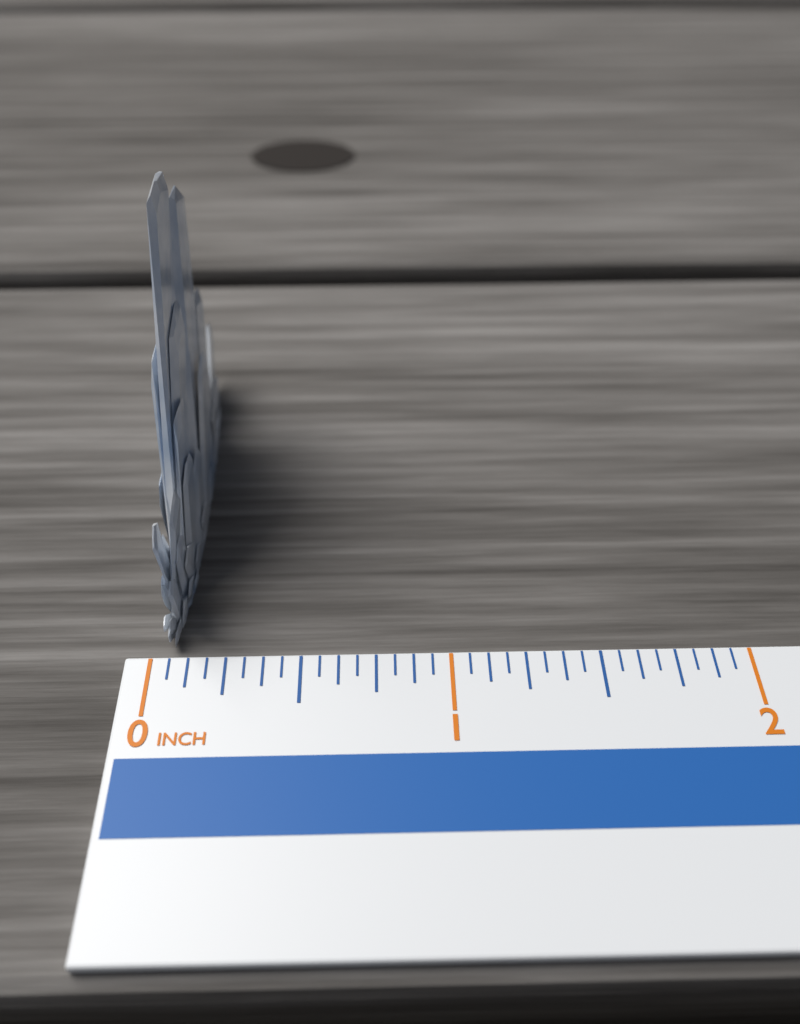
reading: 0.1250 in
